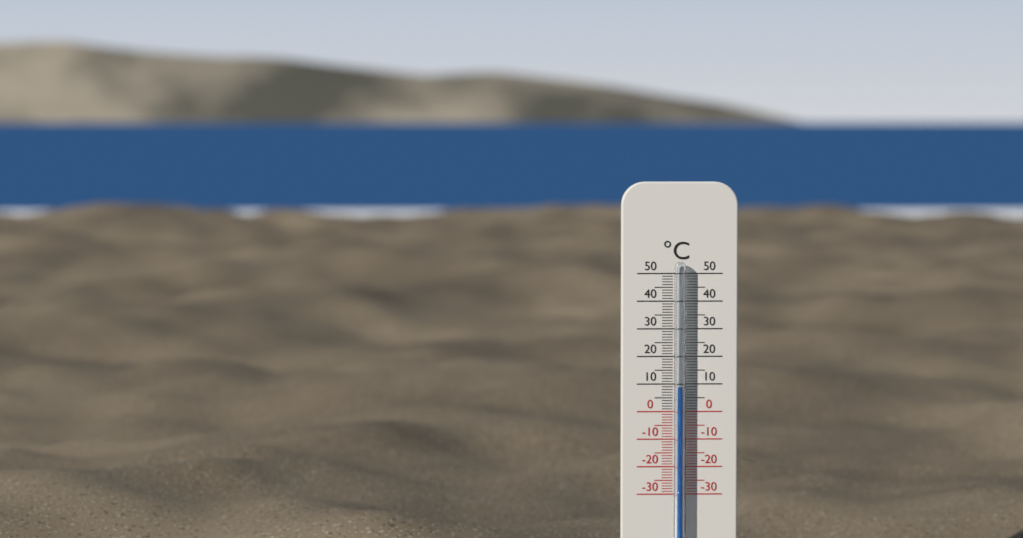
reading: 9 °C
